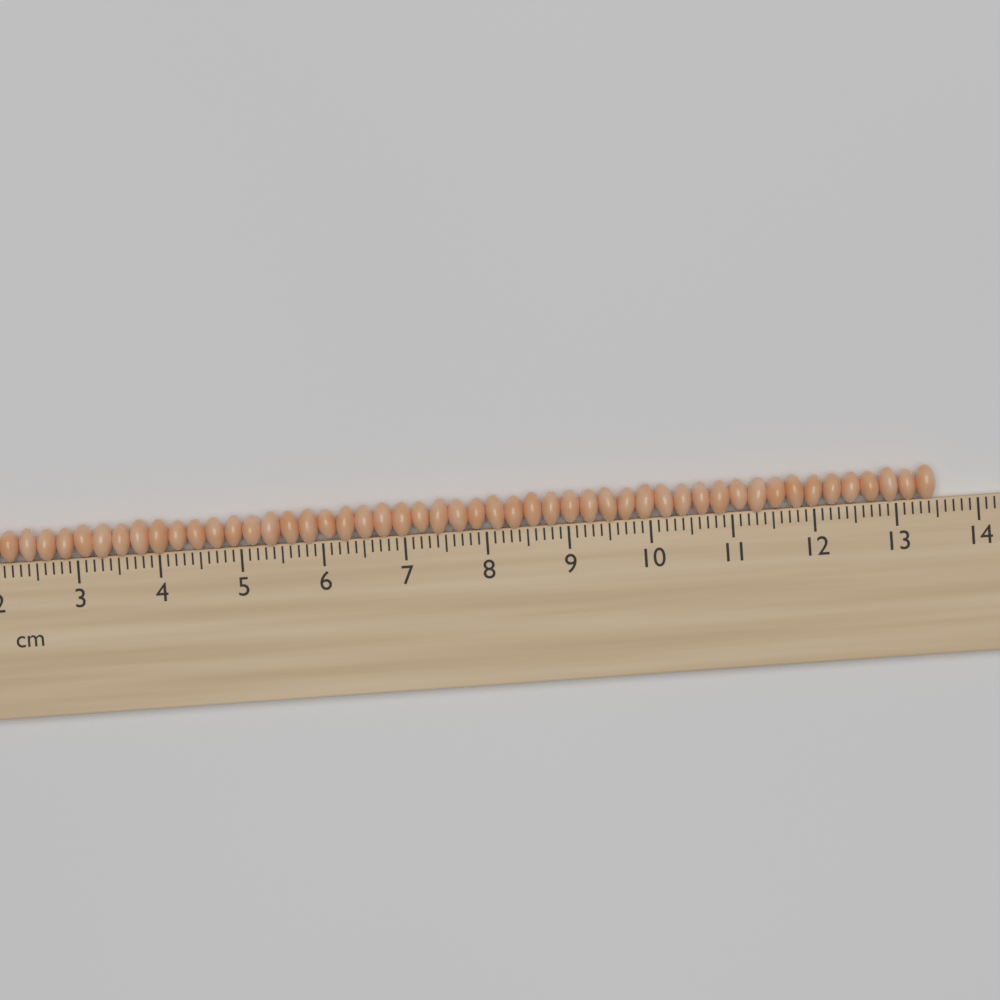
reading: 13.5 cm
